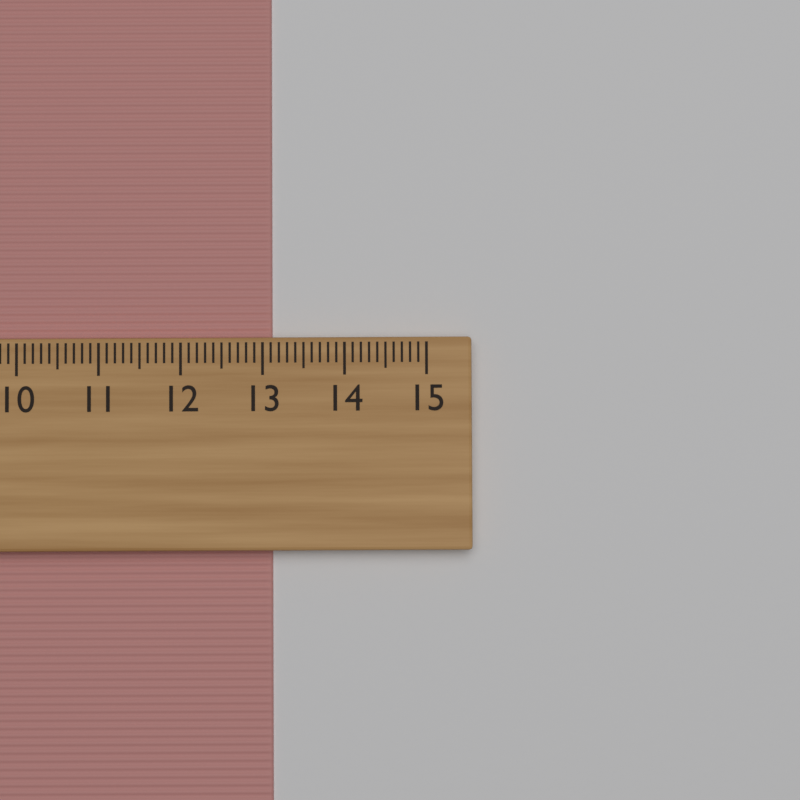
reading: 13.1 cm
